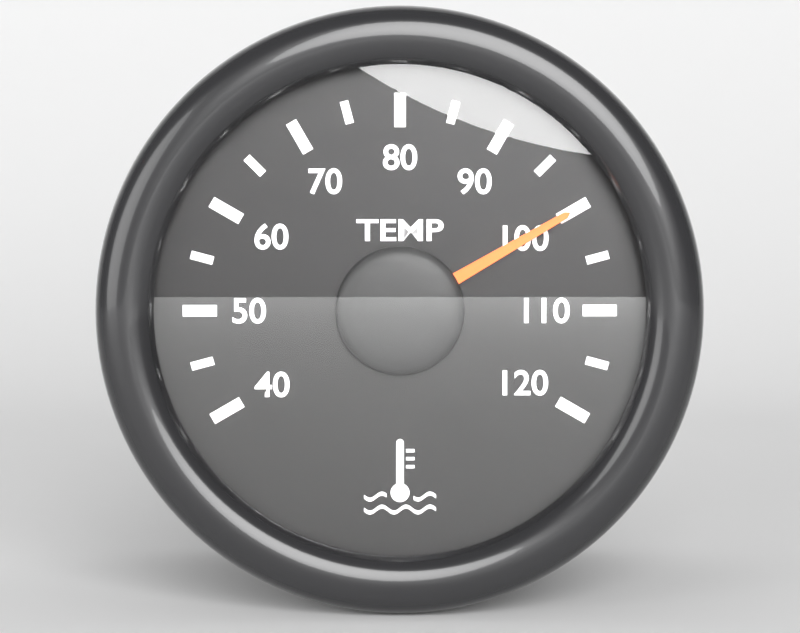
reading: 100 °C
